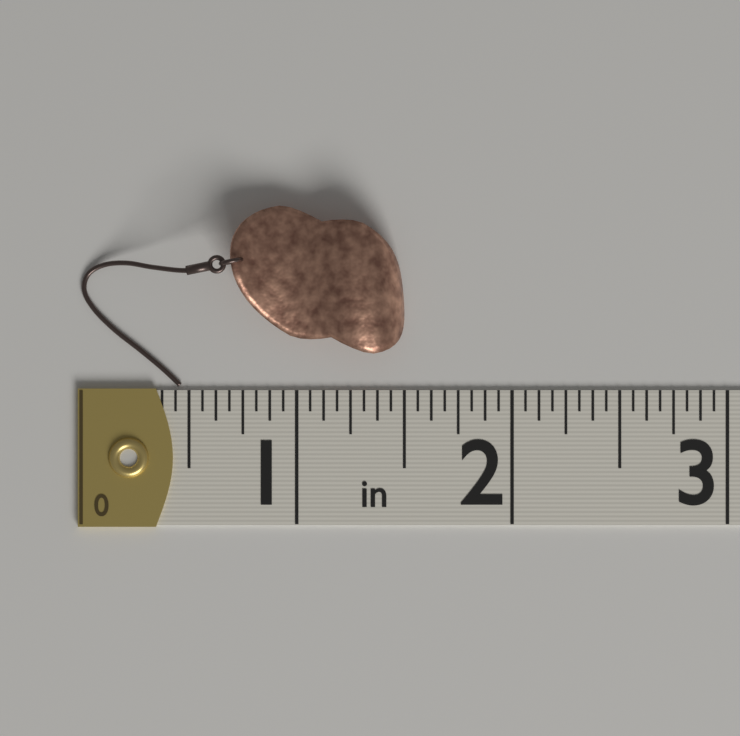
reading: 1.5000 in
